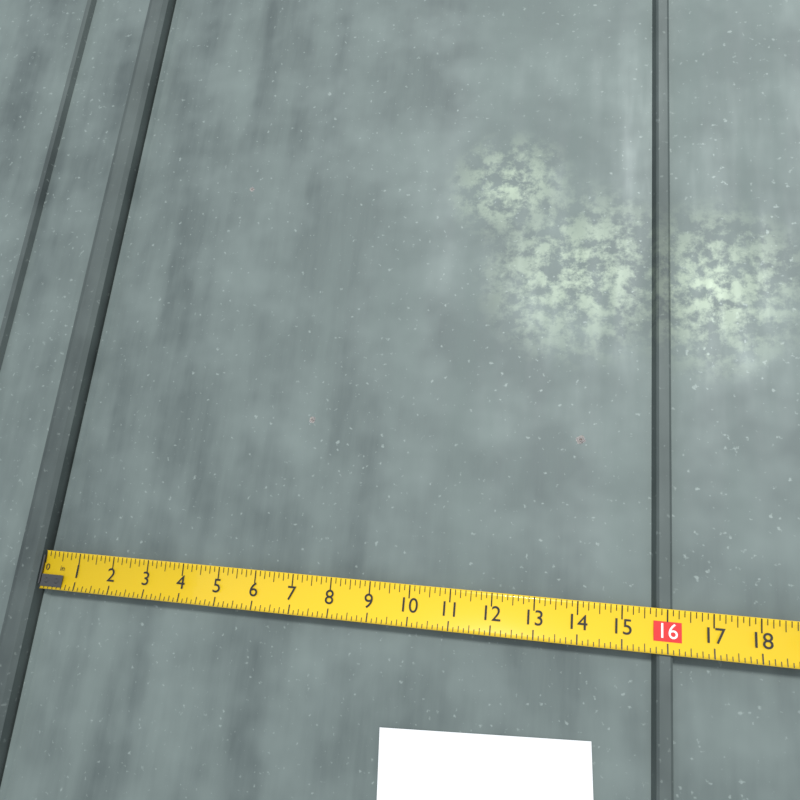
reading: 16.125 in
